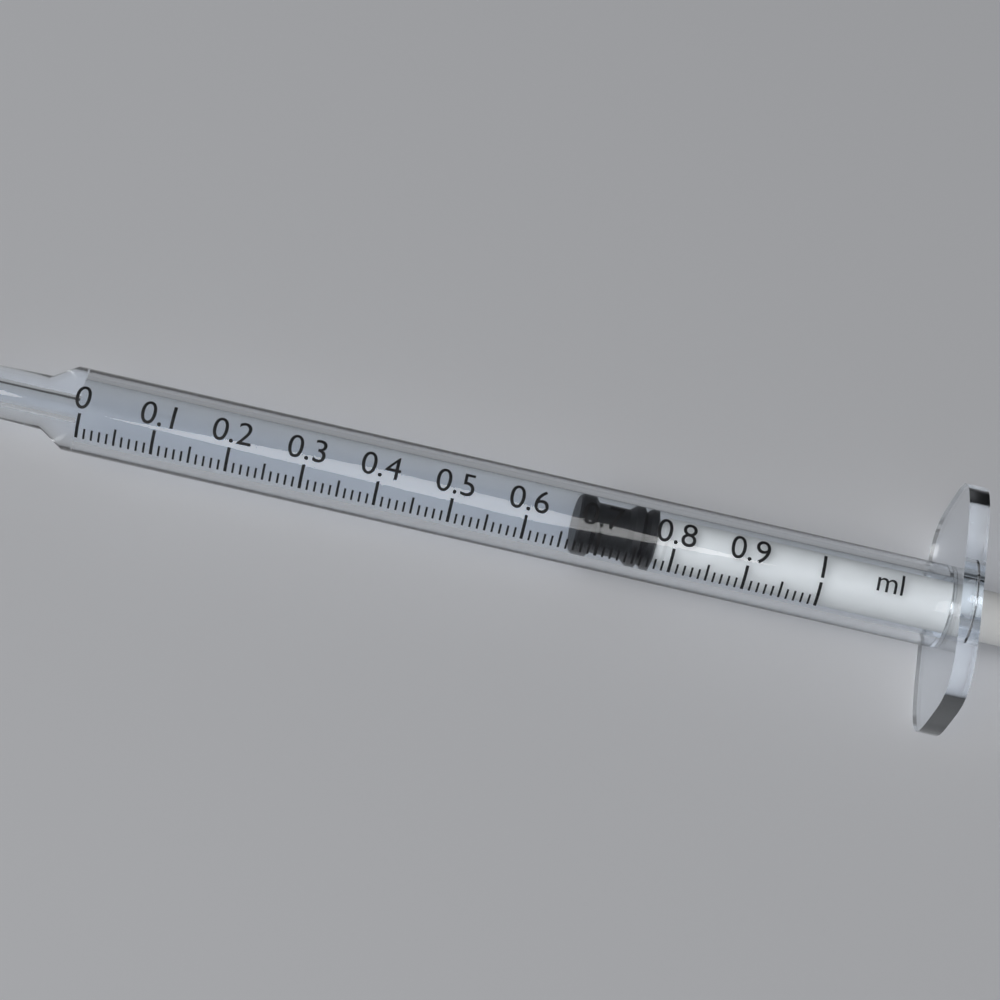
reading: 0.67 ml
